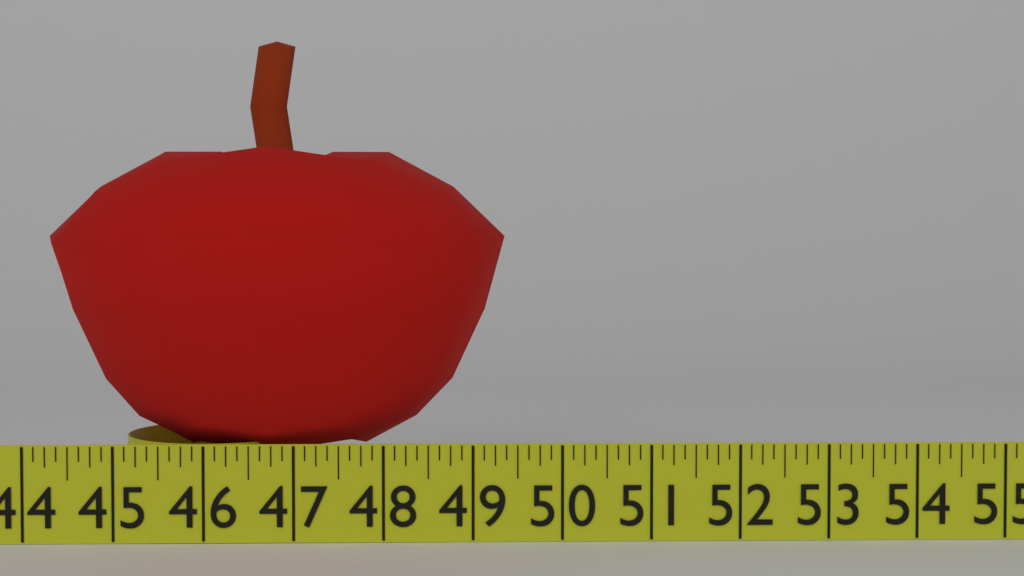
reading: 49.375 in
